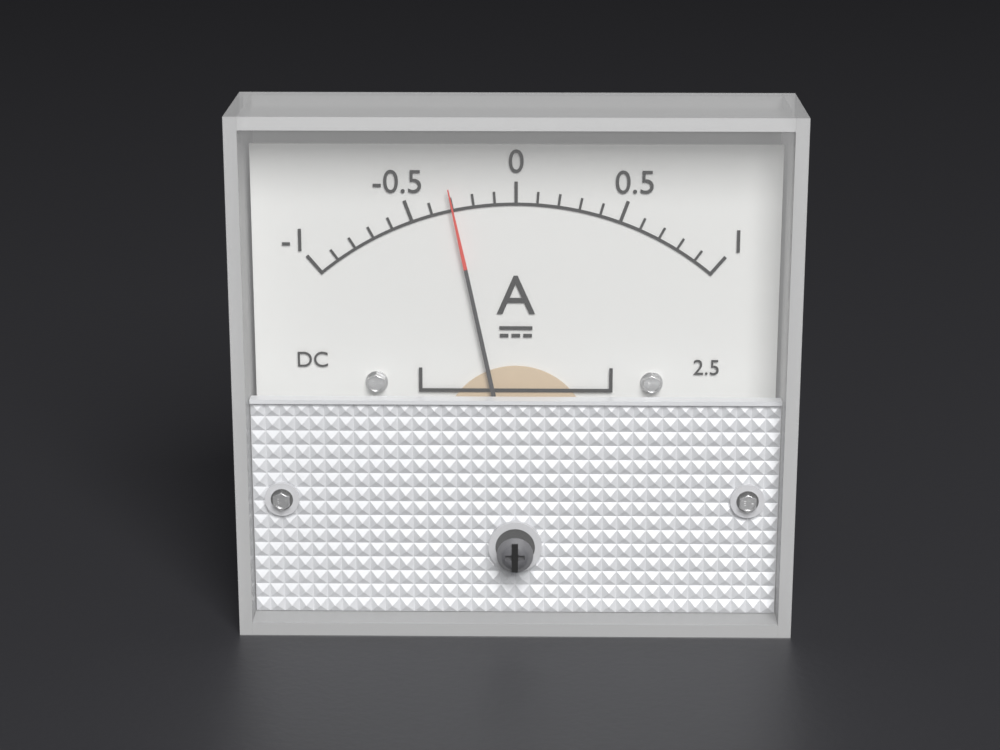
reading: -0.3 A
